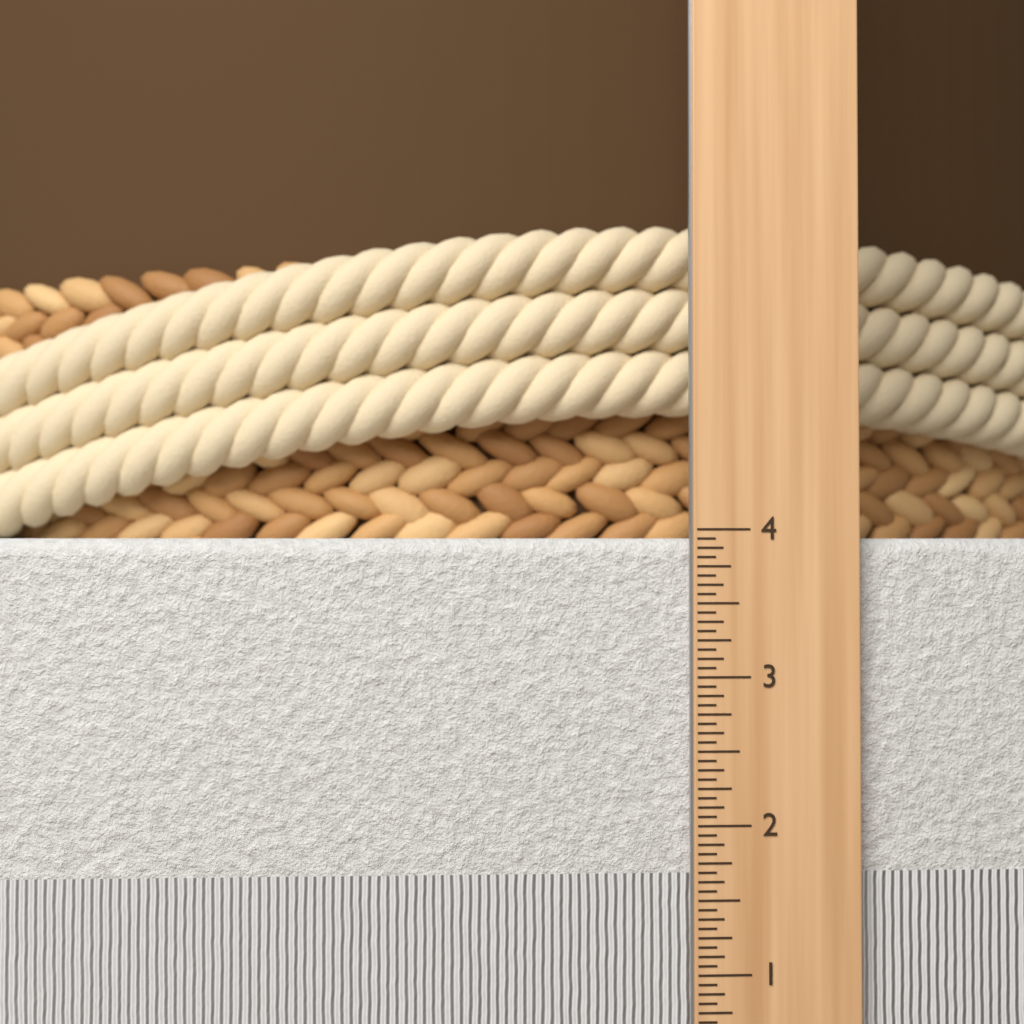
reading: 3.9375 in
